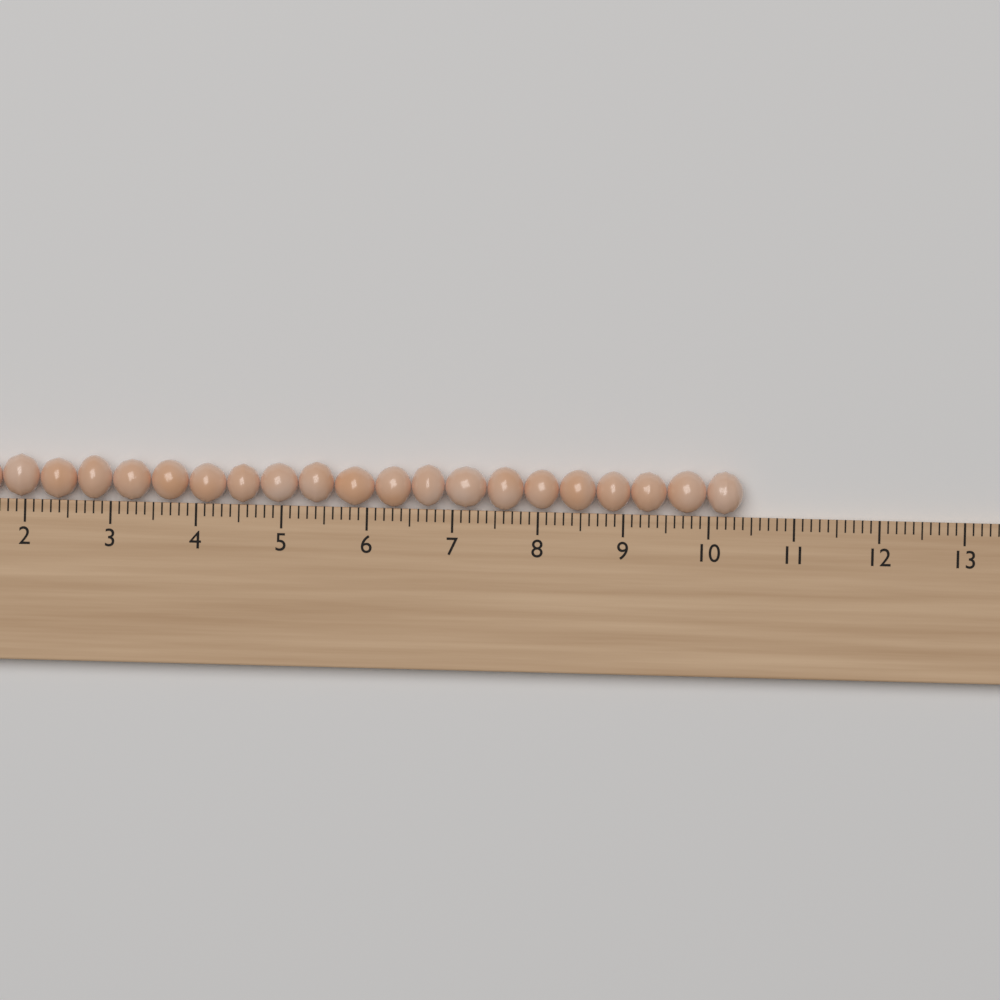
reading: 10.4 cm
